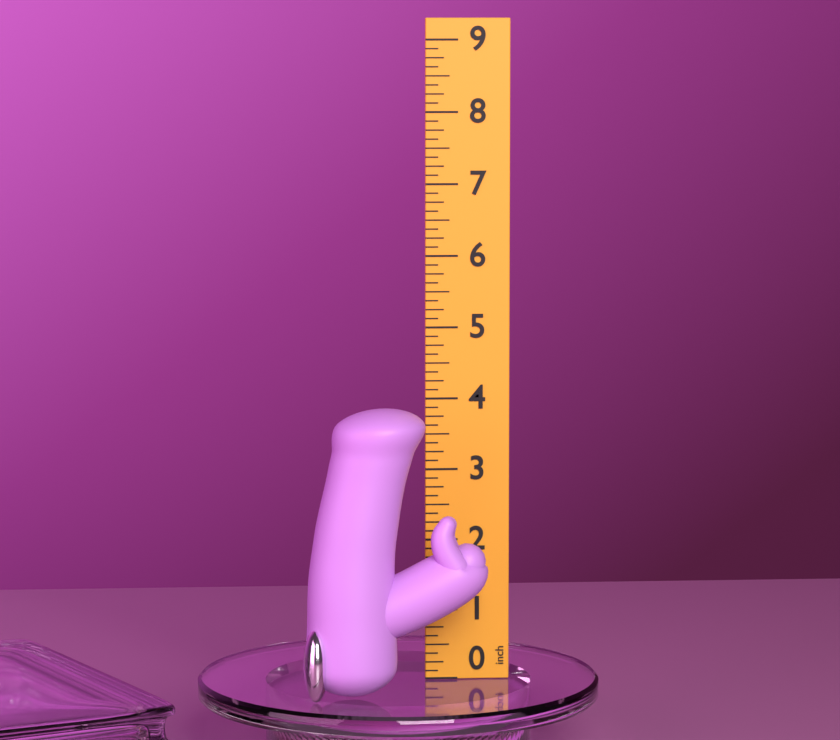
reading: 4.000 inch
